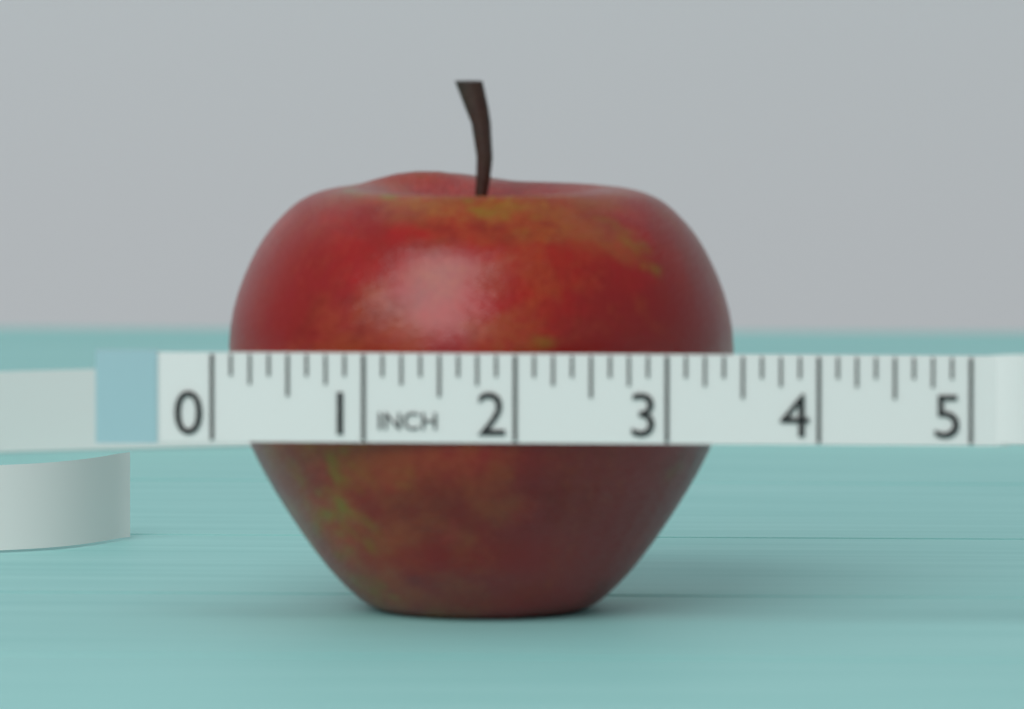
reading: 3.375 in
